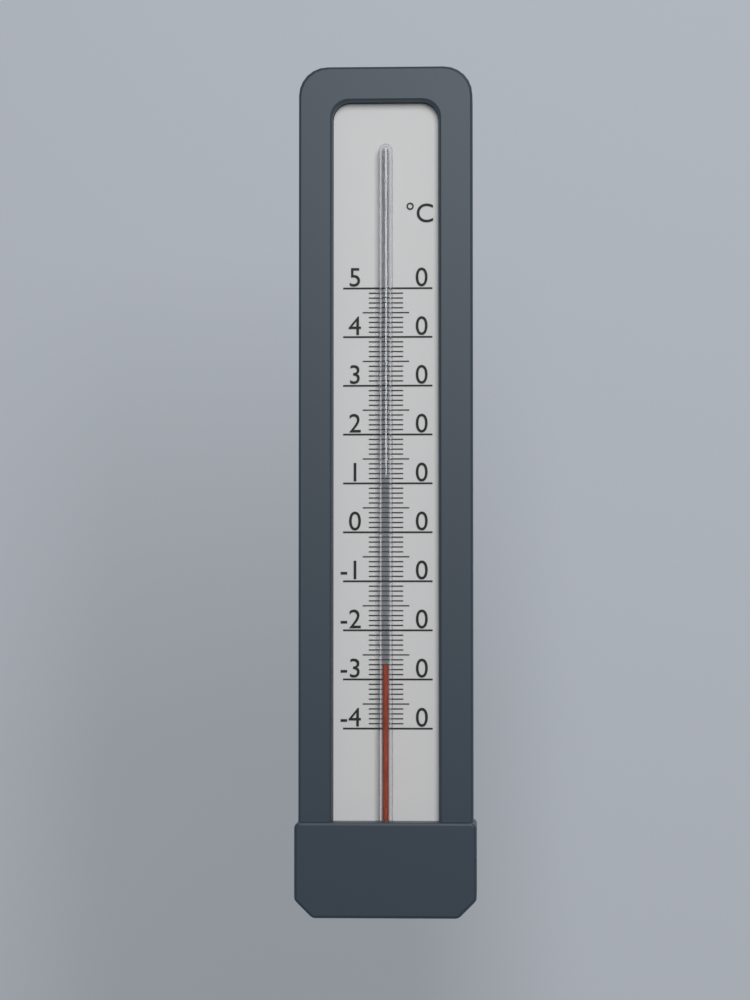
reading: -27 °C
